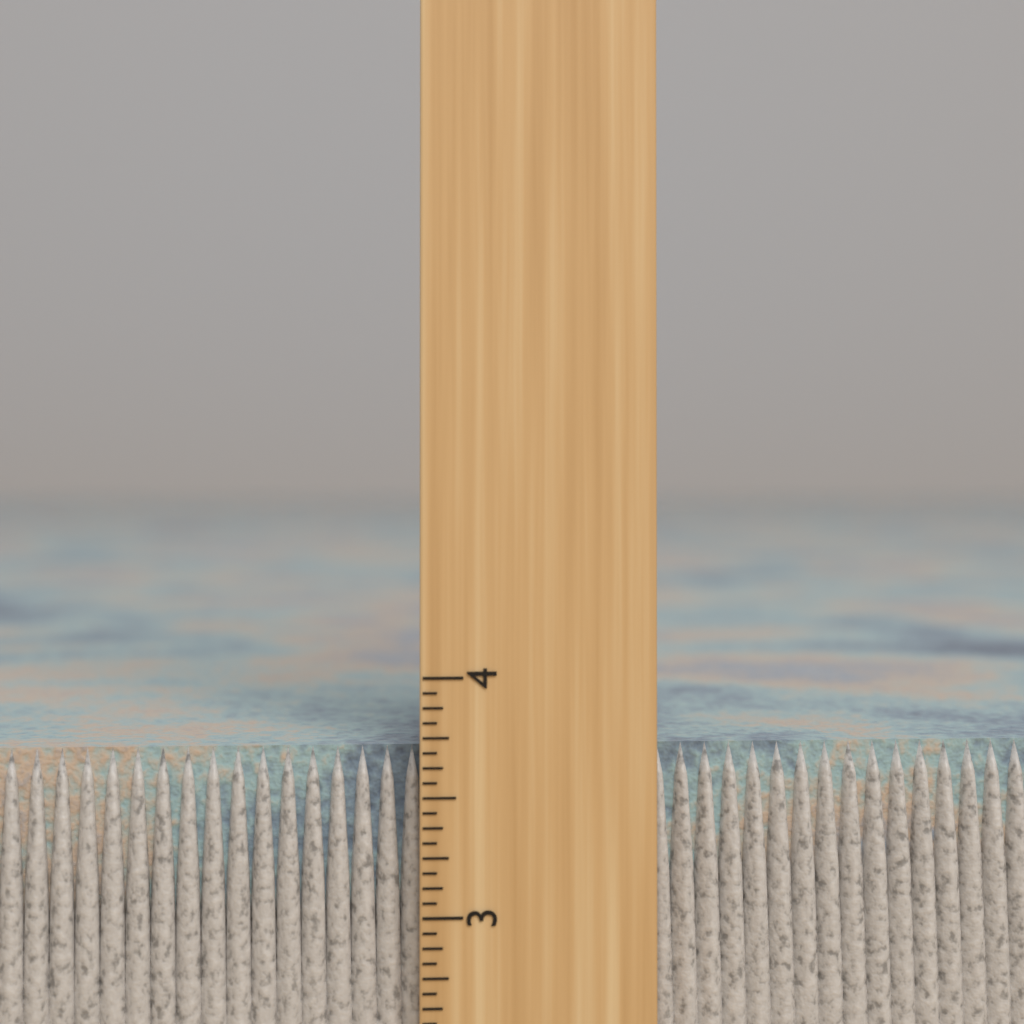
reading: 3.6875 inch
